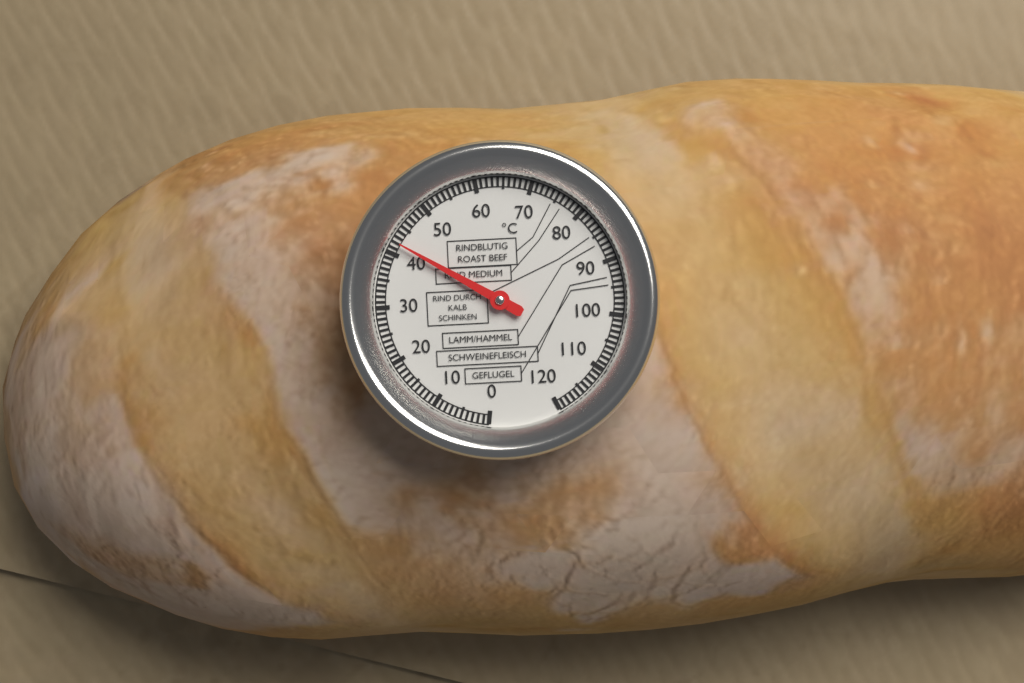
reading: 42 °C
